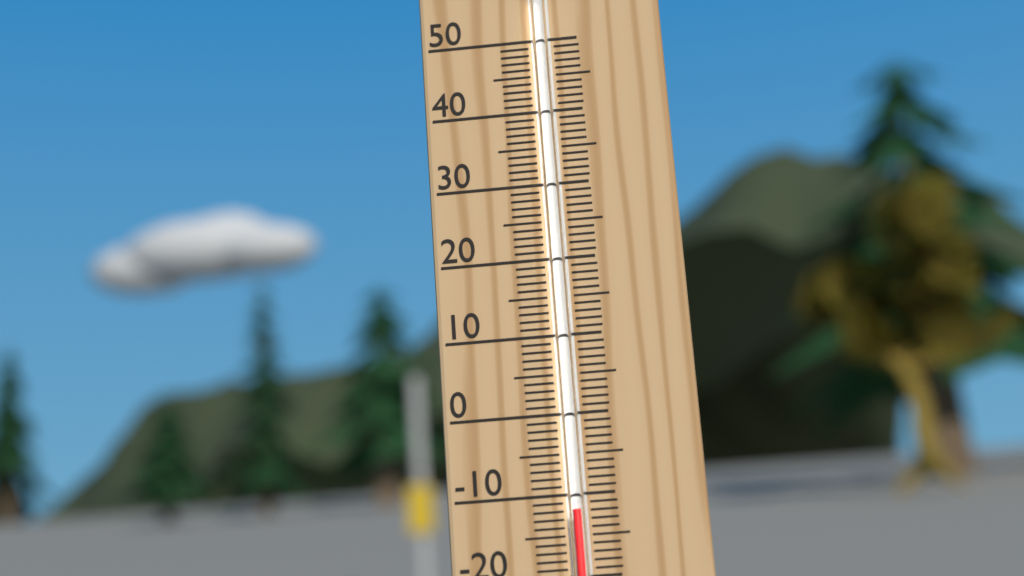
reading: -12 °C
